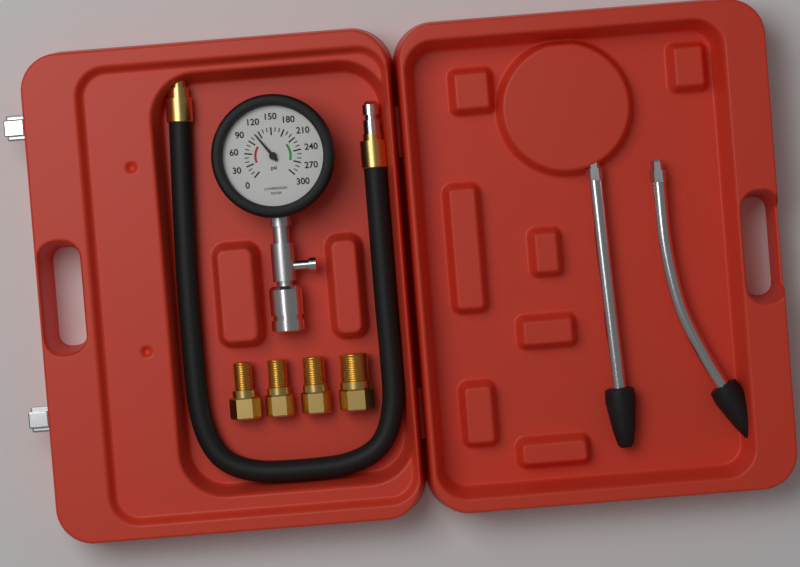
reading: 110 psi
